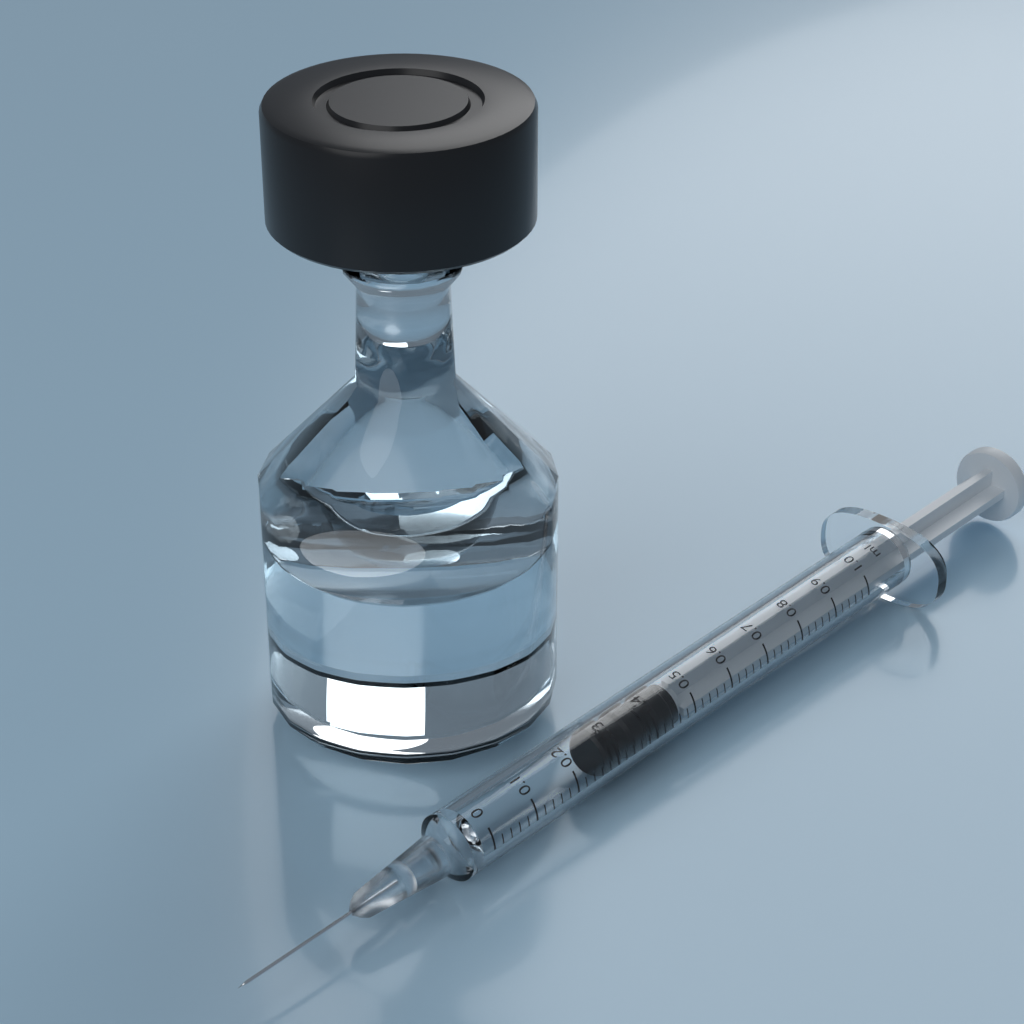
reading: 0.28 ml
